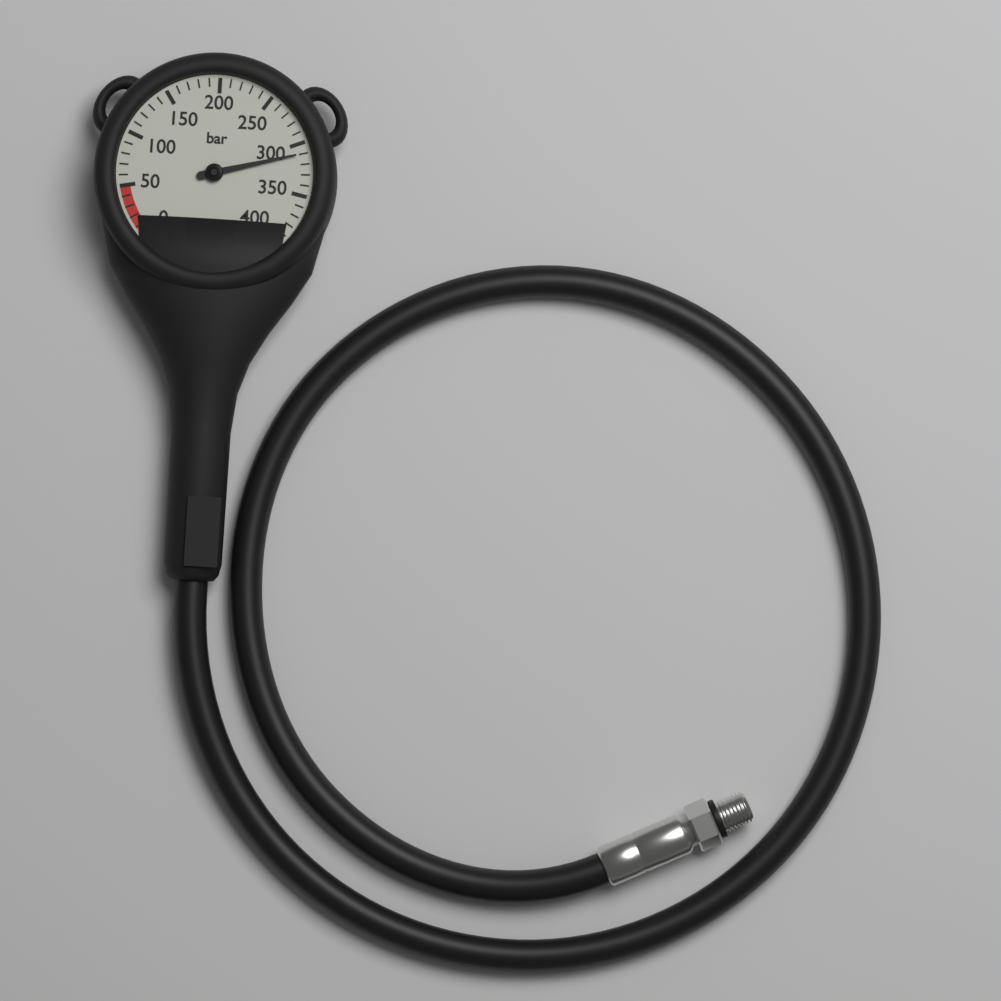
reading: 310 bar
